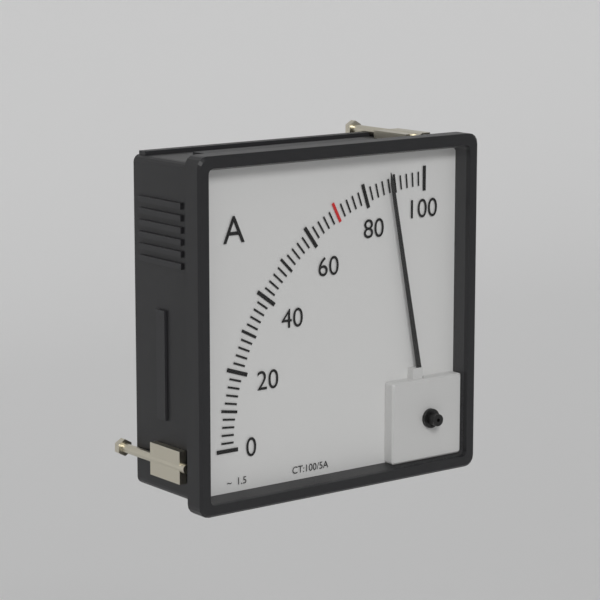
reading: 88 A
